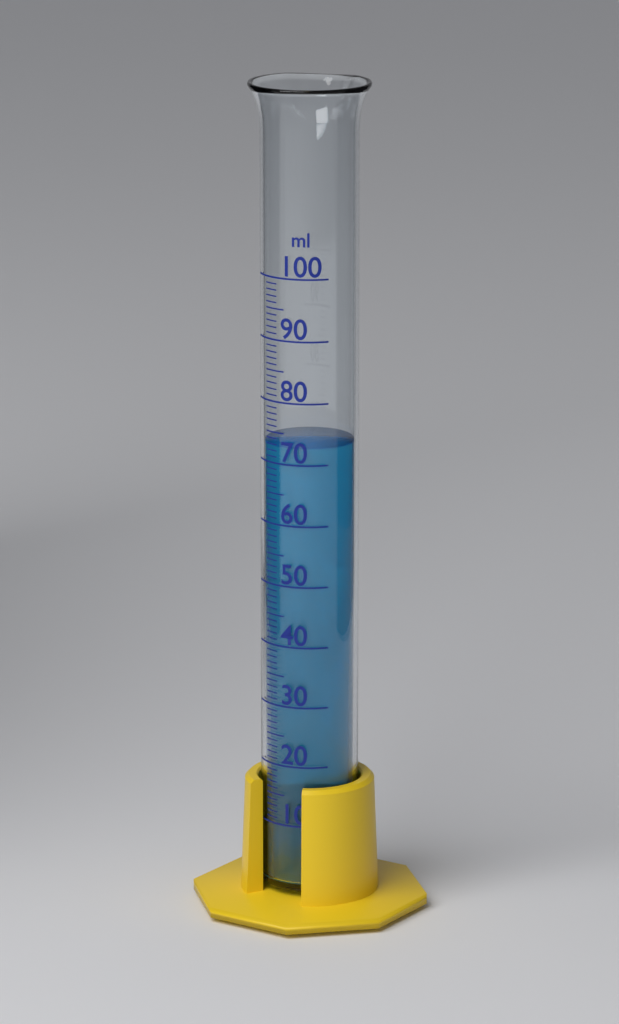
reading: 73 ml
